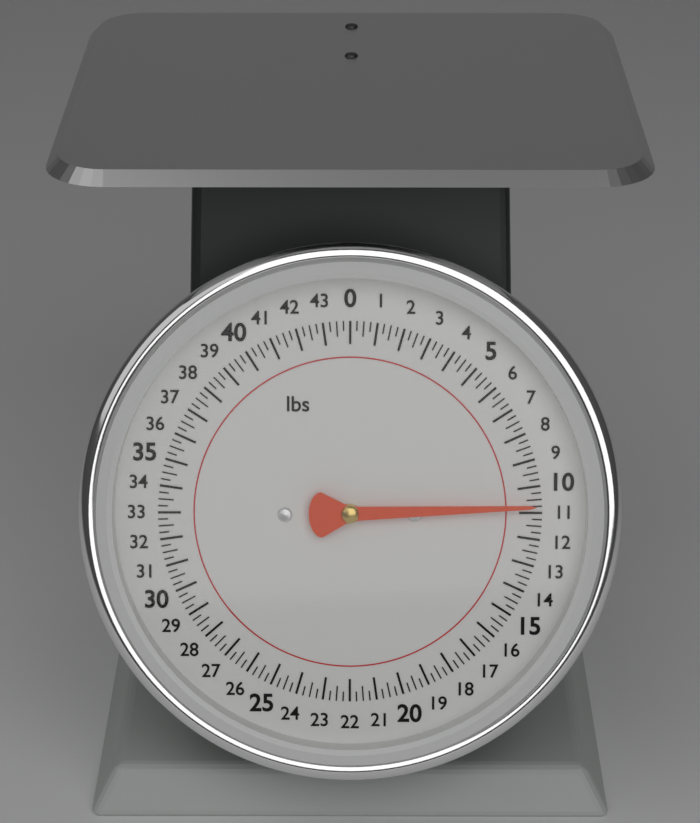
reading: 10.75 lbs
